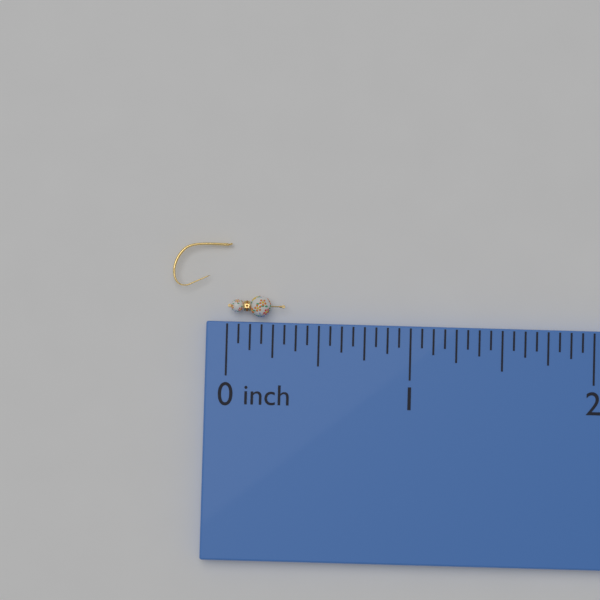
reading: 0.3125 inch
